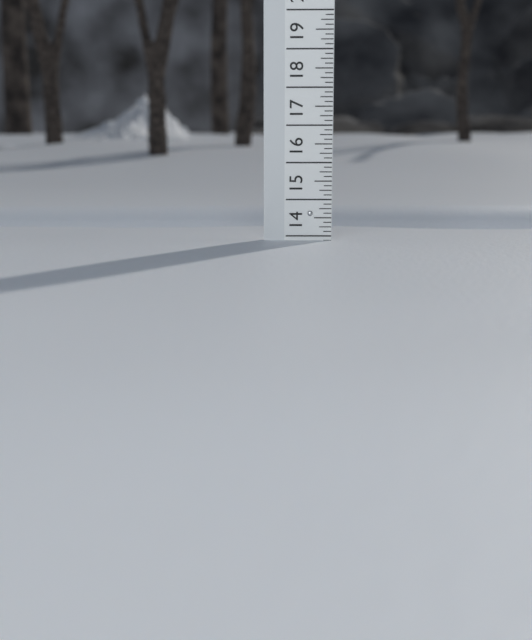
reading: 13.875 (no unit)
